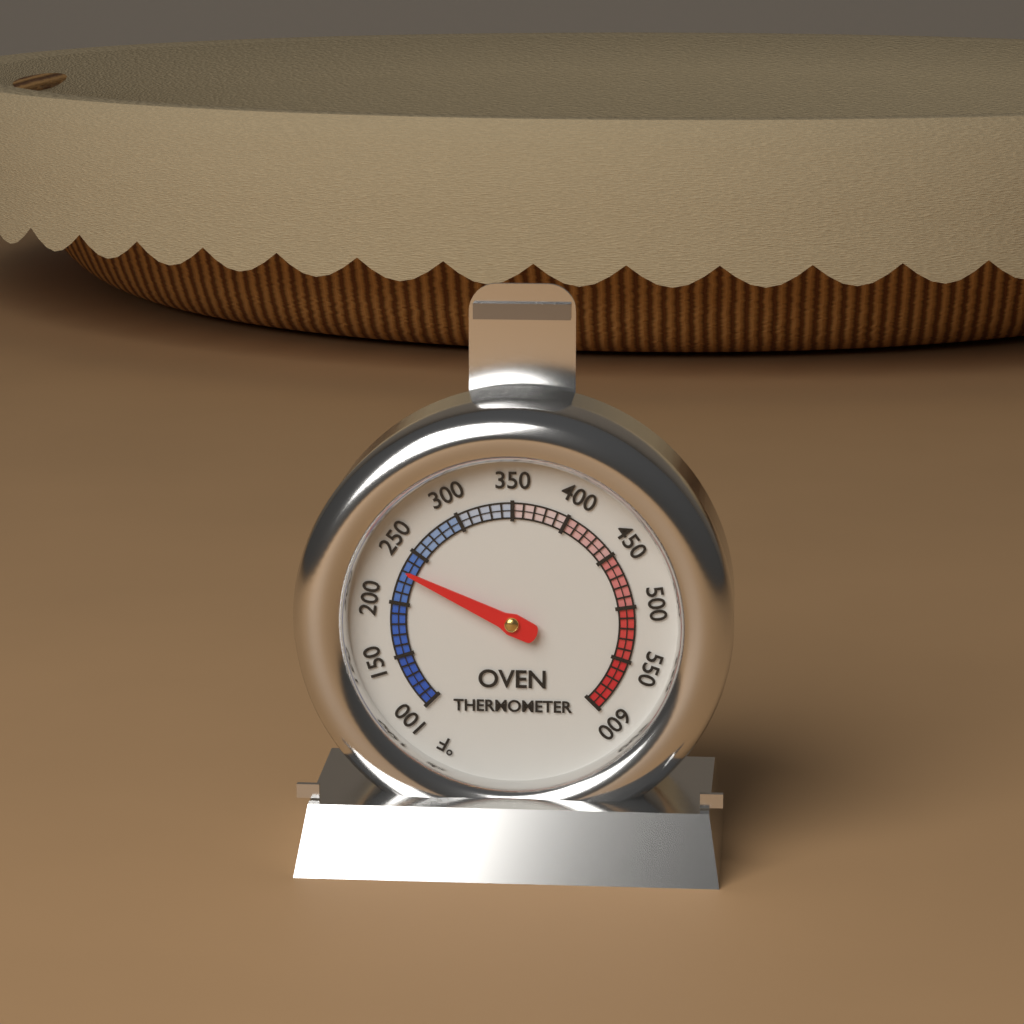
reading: 230 °F
